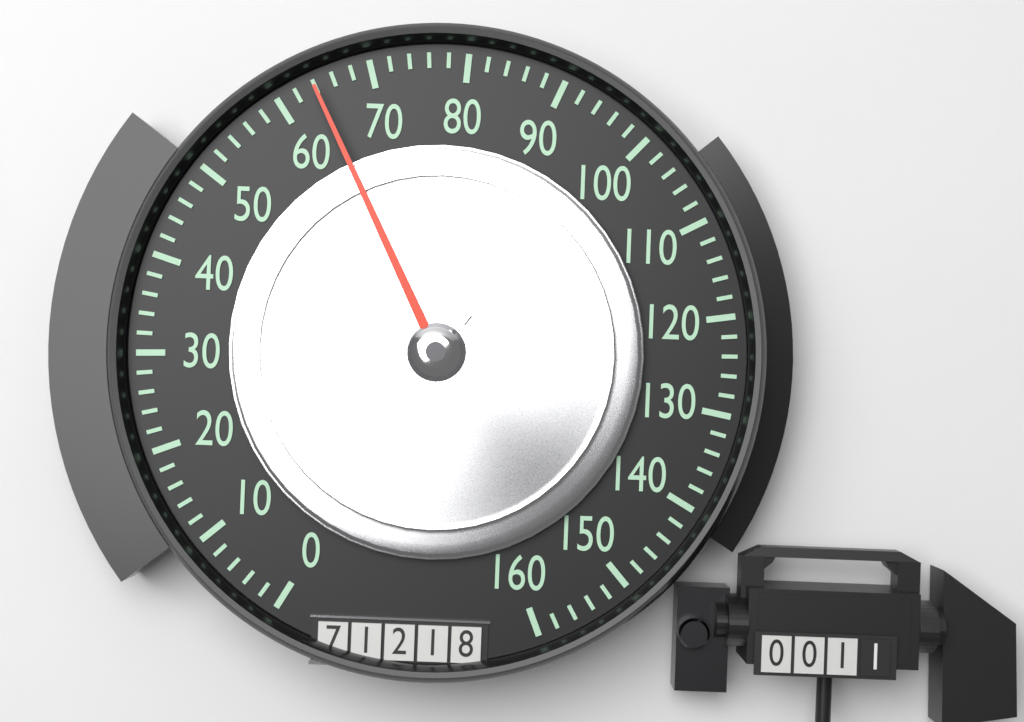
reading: 64 (no unit)
